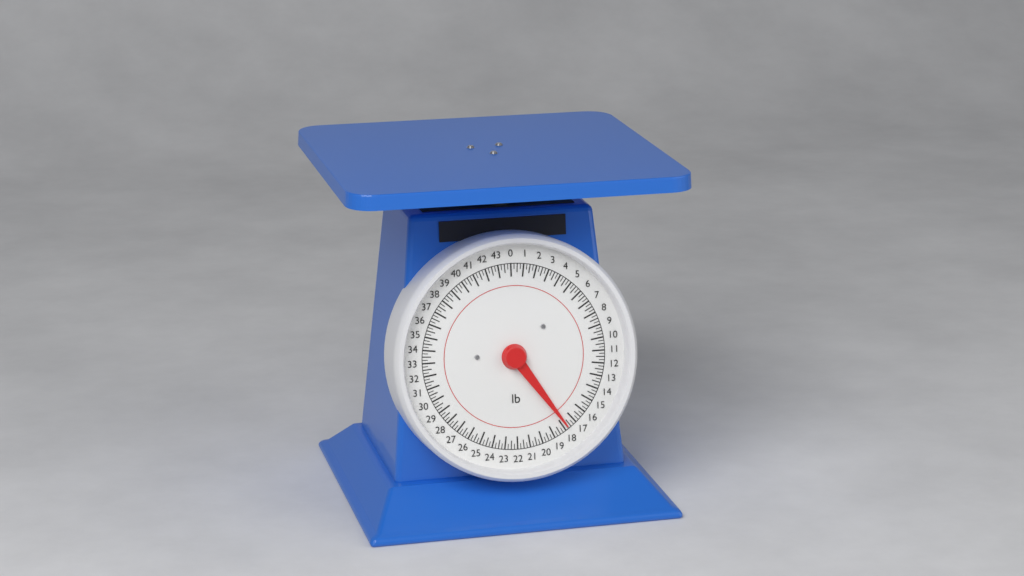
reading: 17.75 lb
